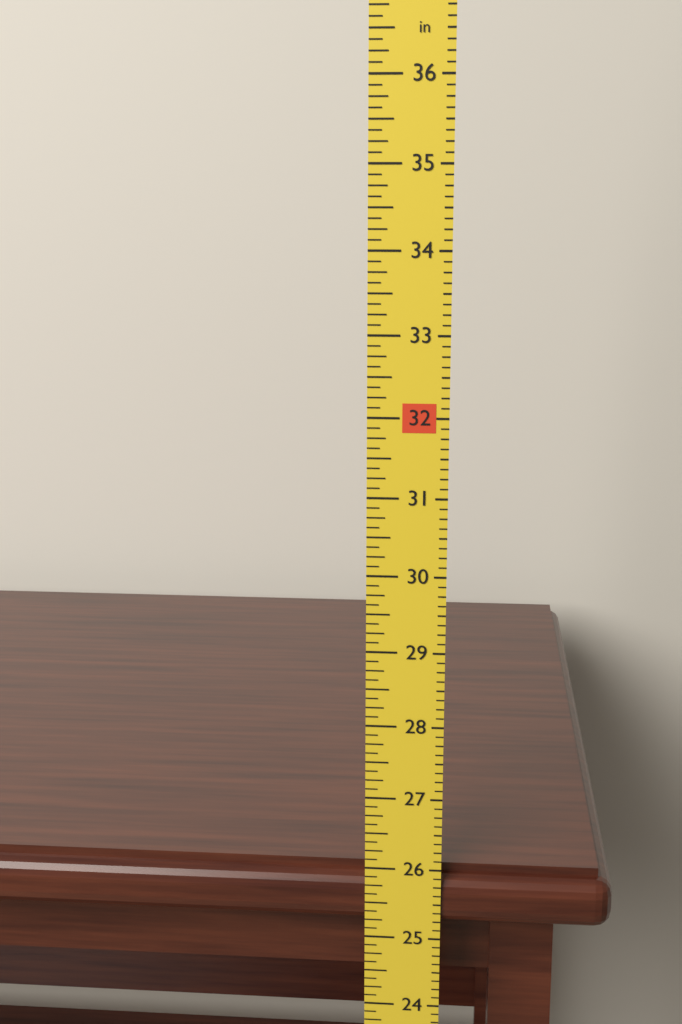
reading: 26.000 in
